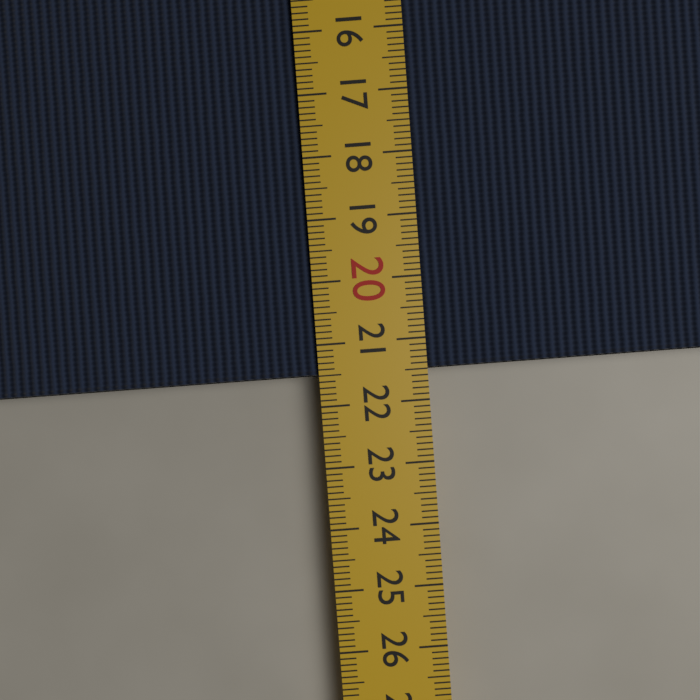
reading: 21.5 cm
